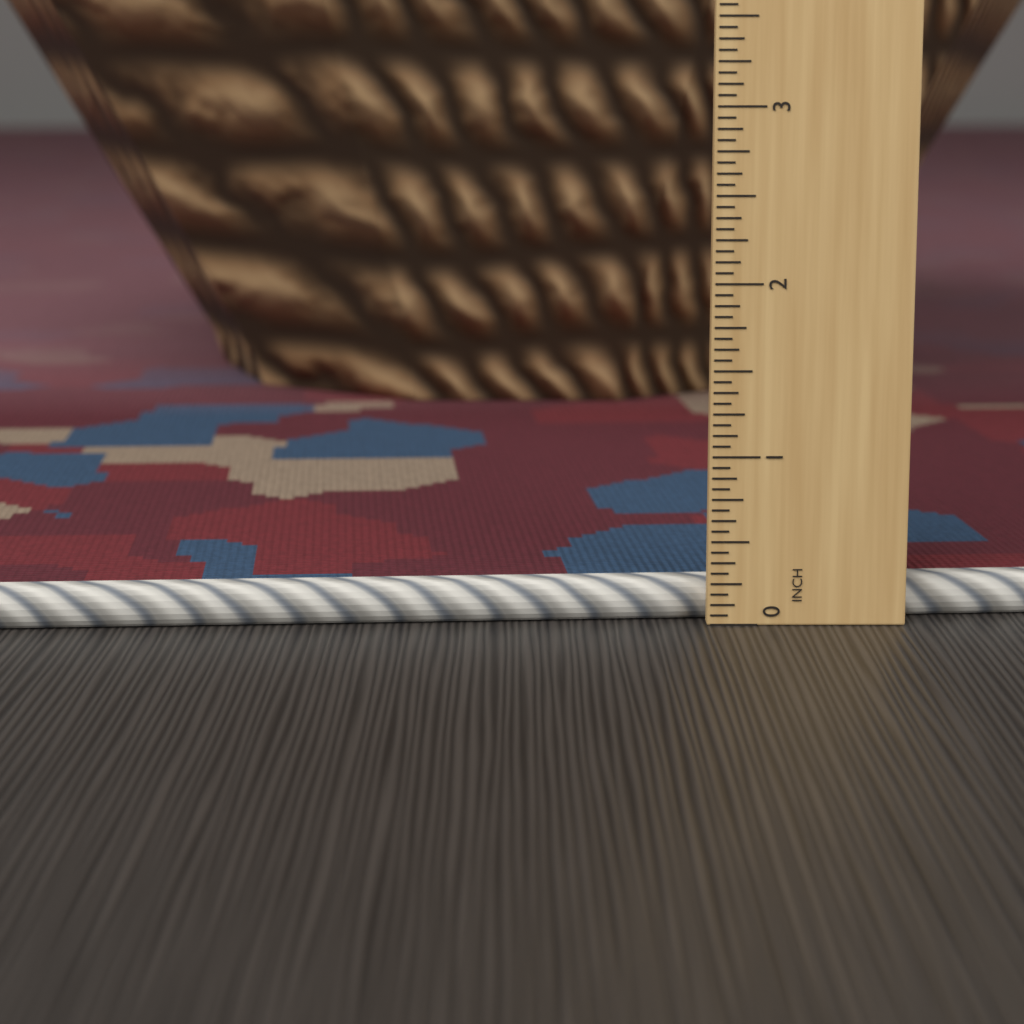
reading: 0.2500 in
